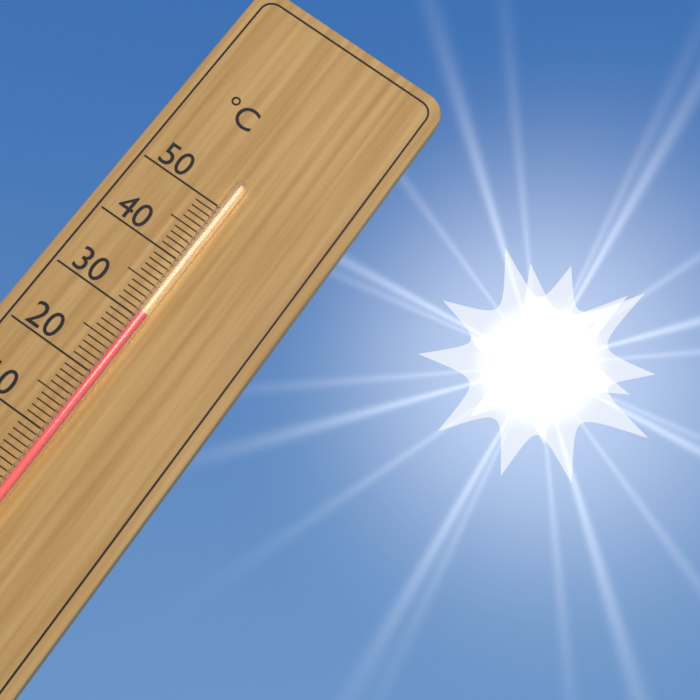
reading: 31 °C
